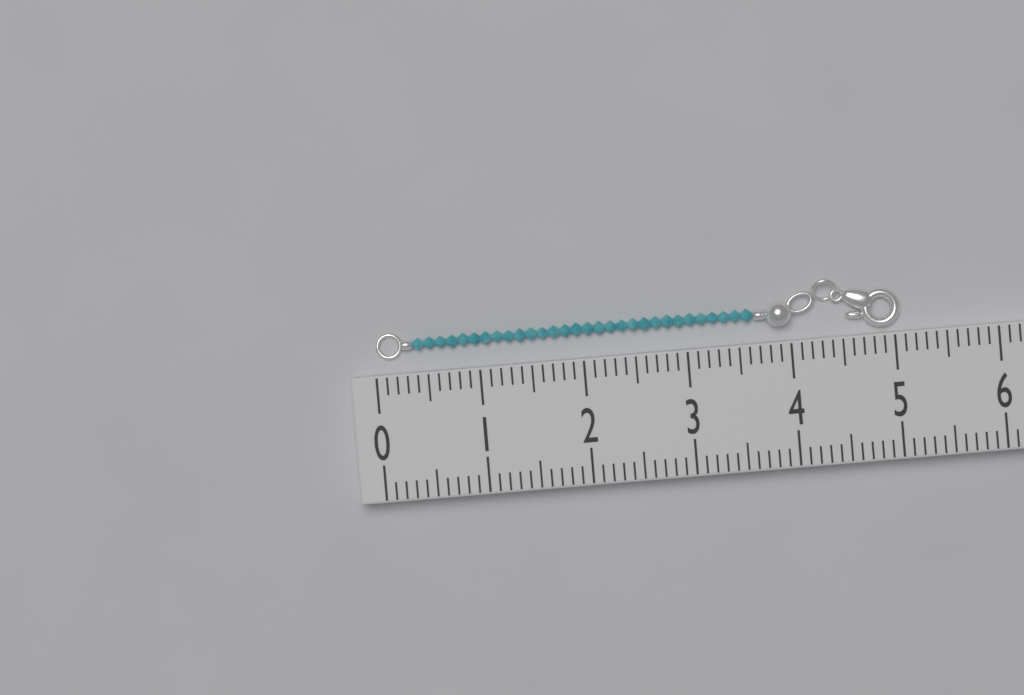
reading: 5.1 (no unit)
